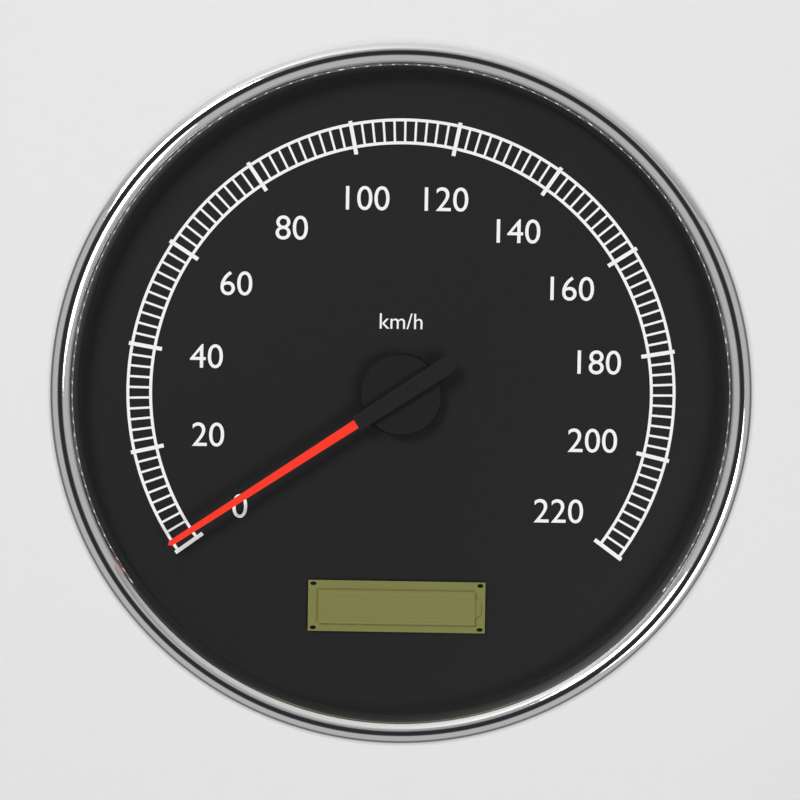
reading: 2 km/h
